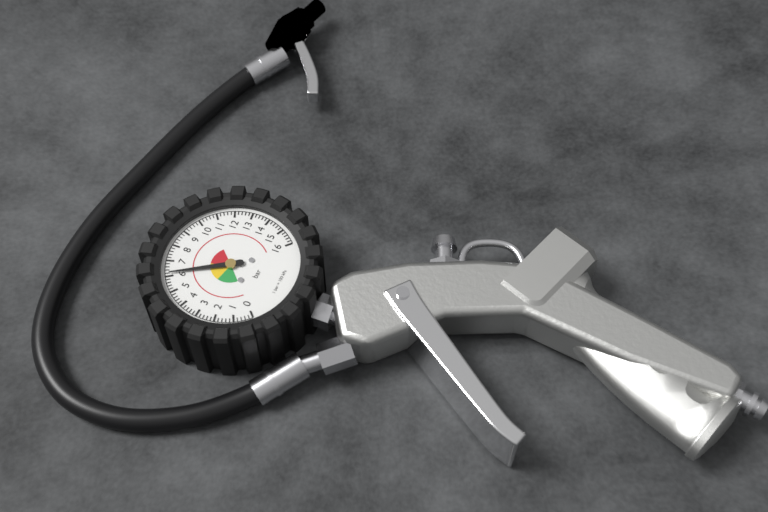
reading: 6.2 bar
